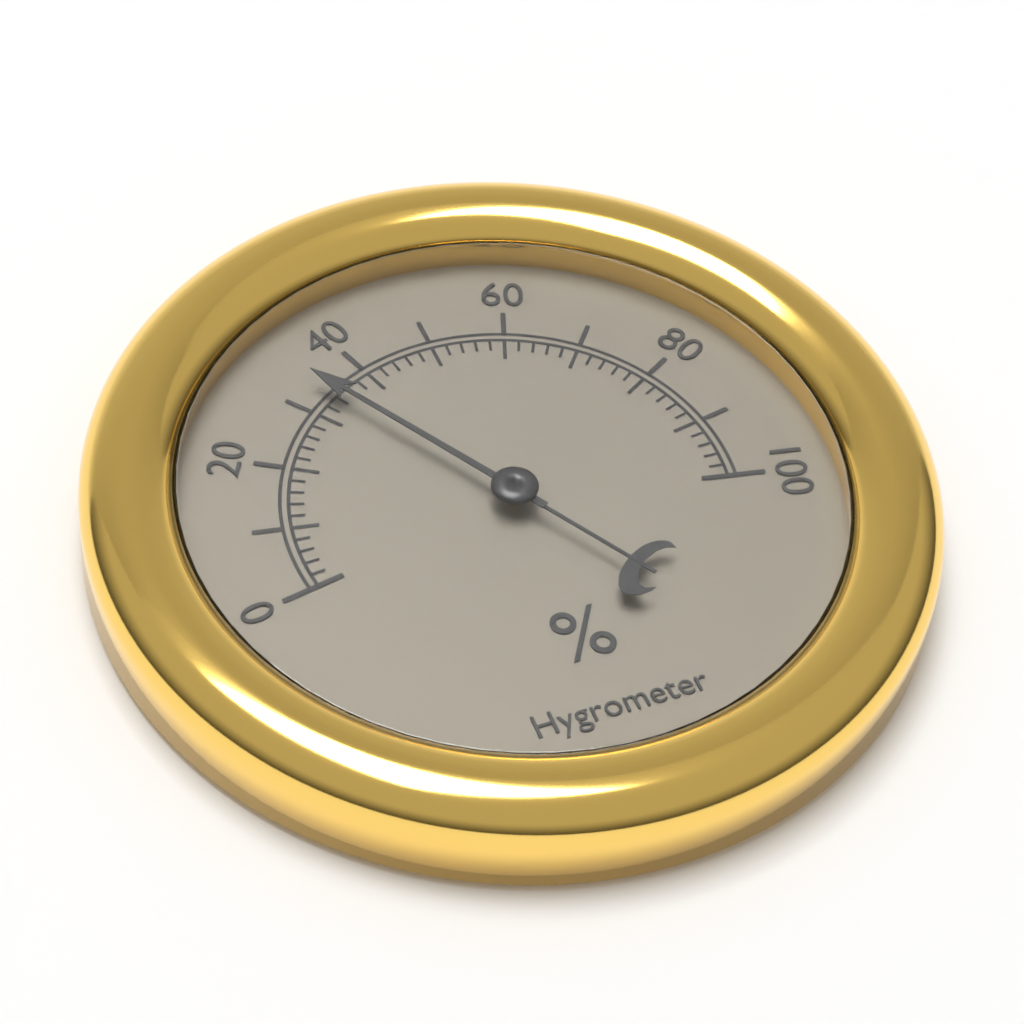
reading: 34 %
